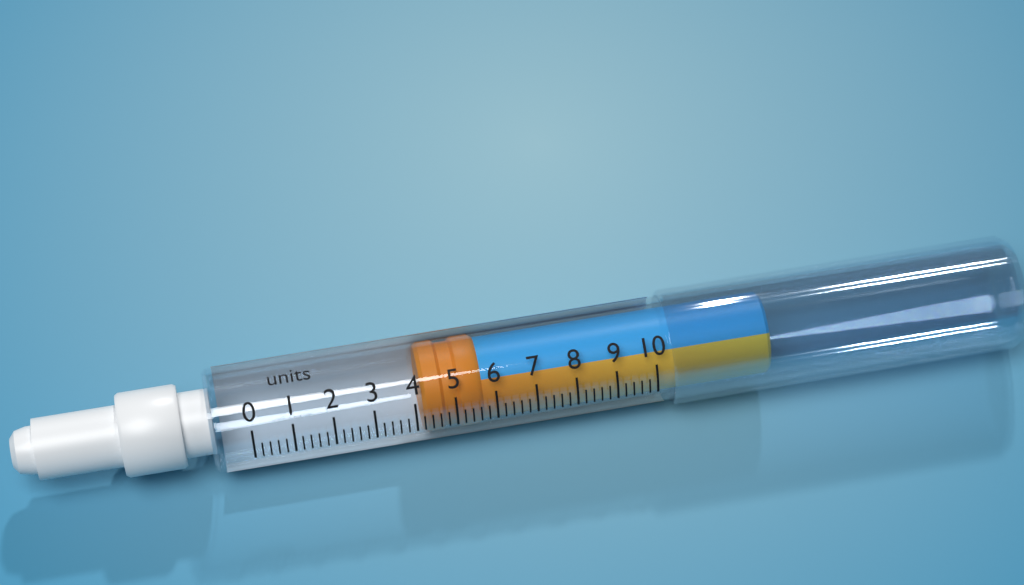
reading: 4.2 units
